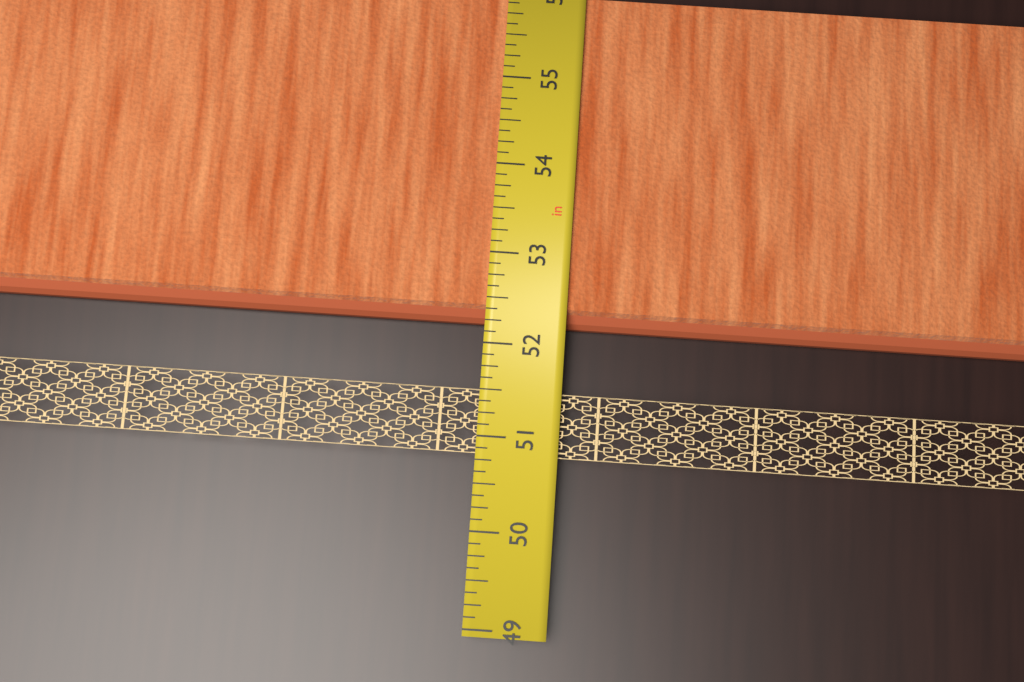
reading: 52.250 in
